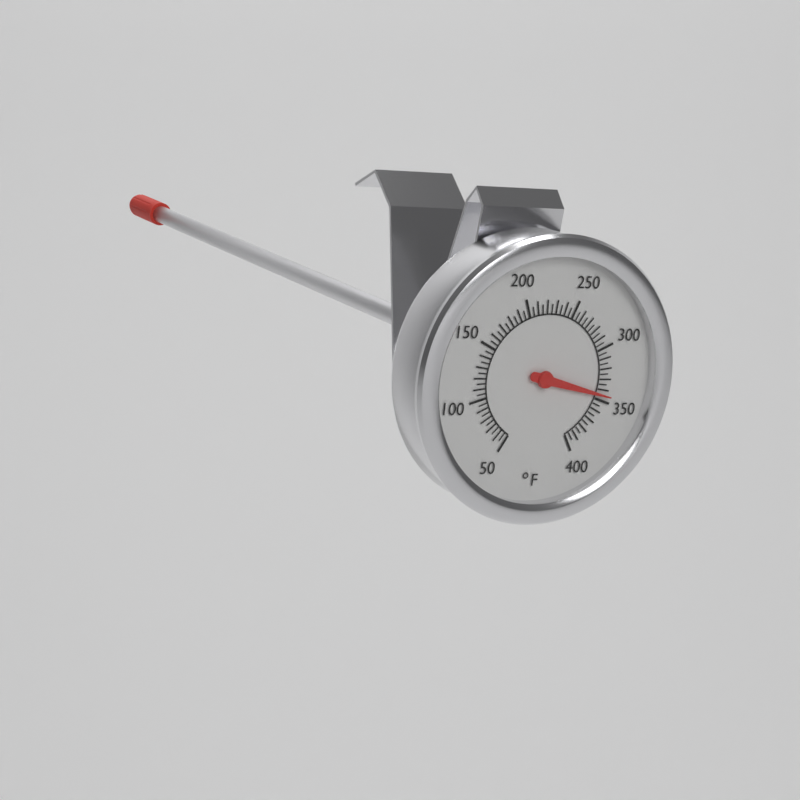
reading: 345 °F
